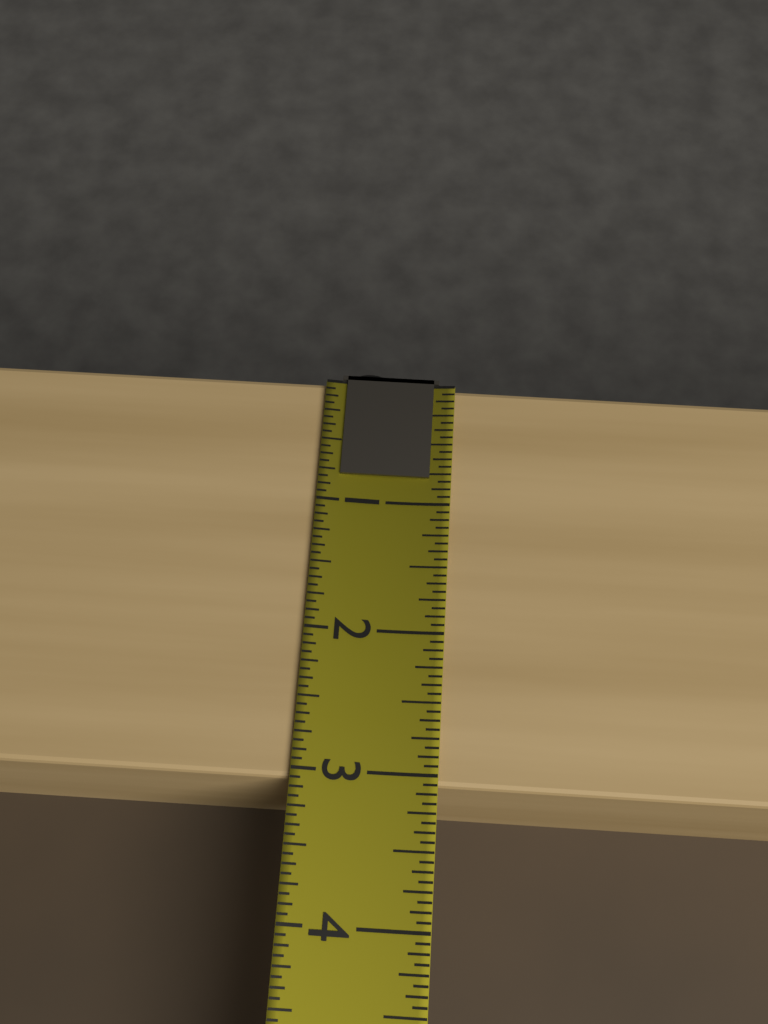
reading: 3.0625 (no unit)
